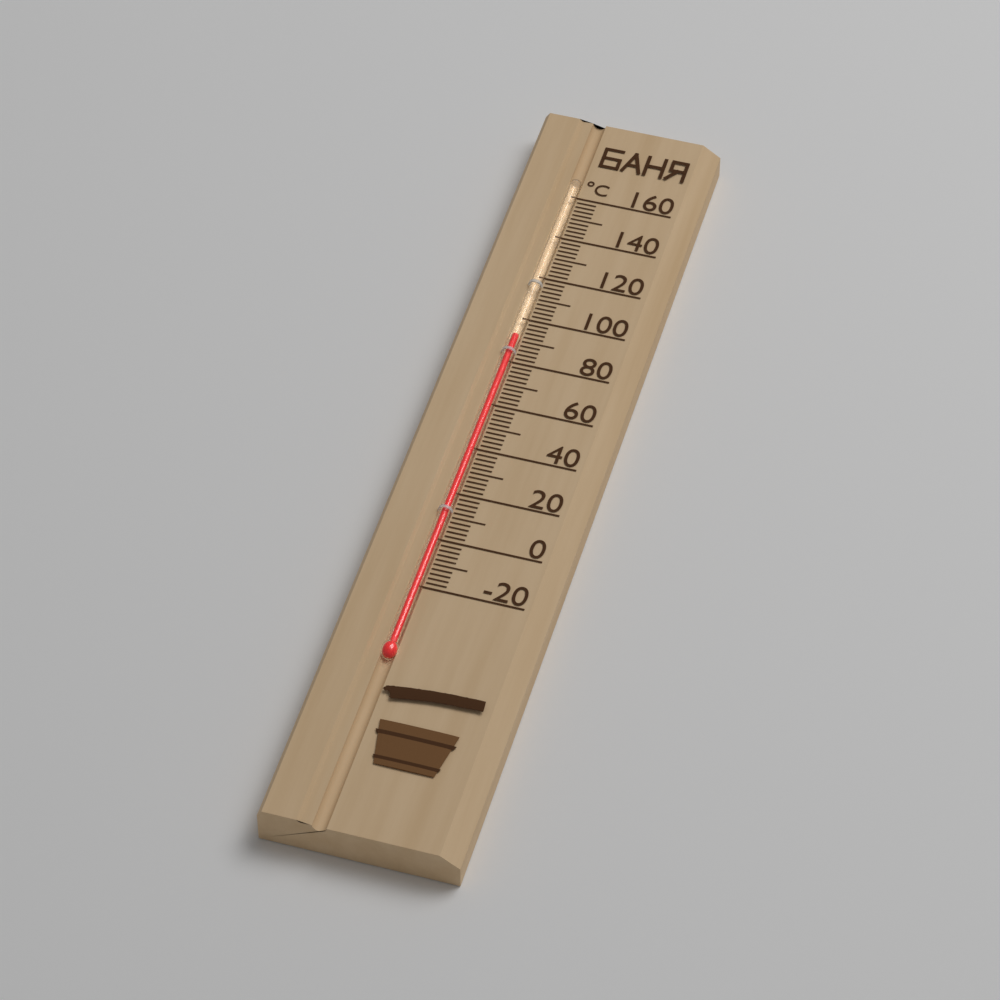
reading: 92 °C
